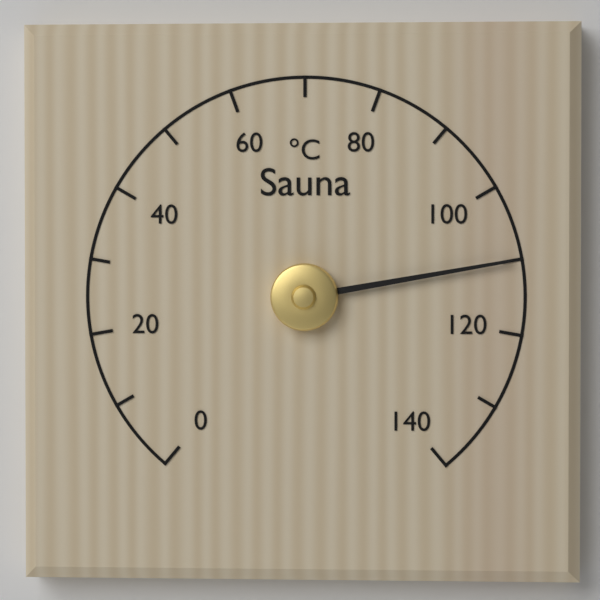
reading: 110 °C
